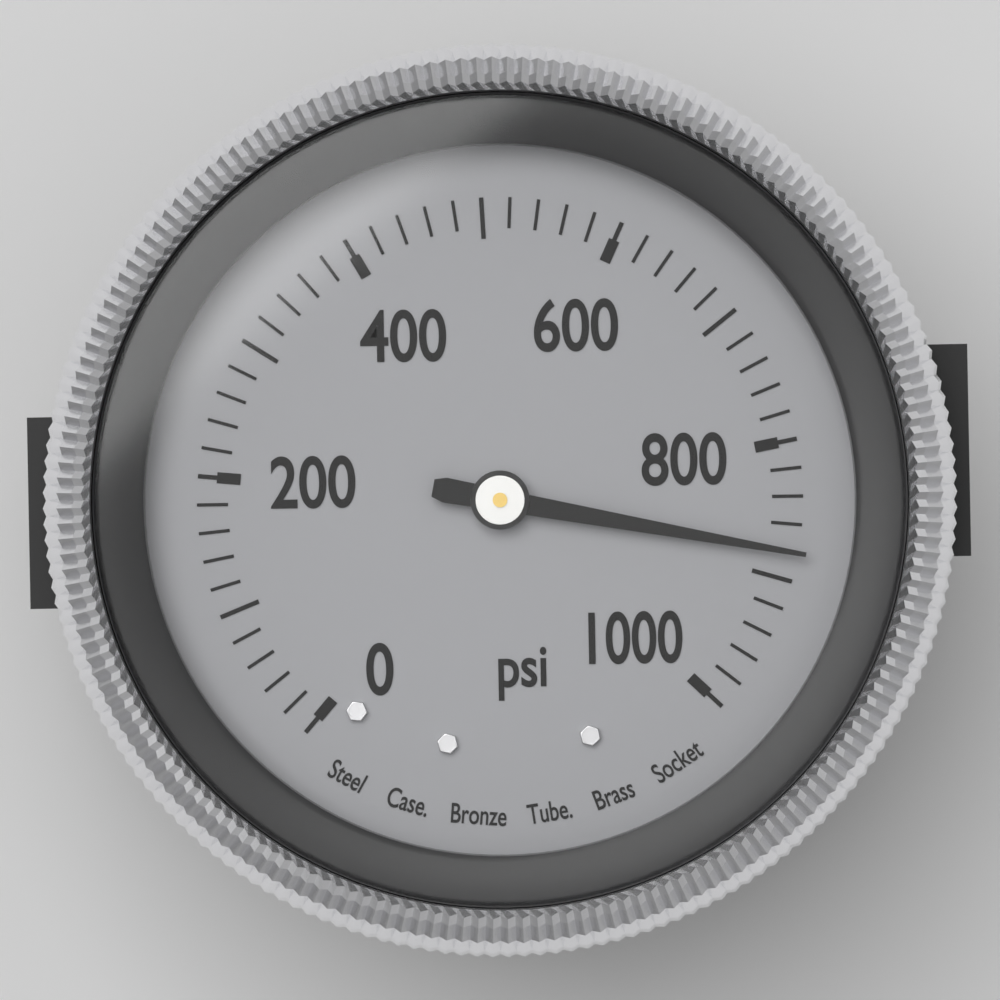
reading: 880 psi
